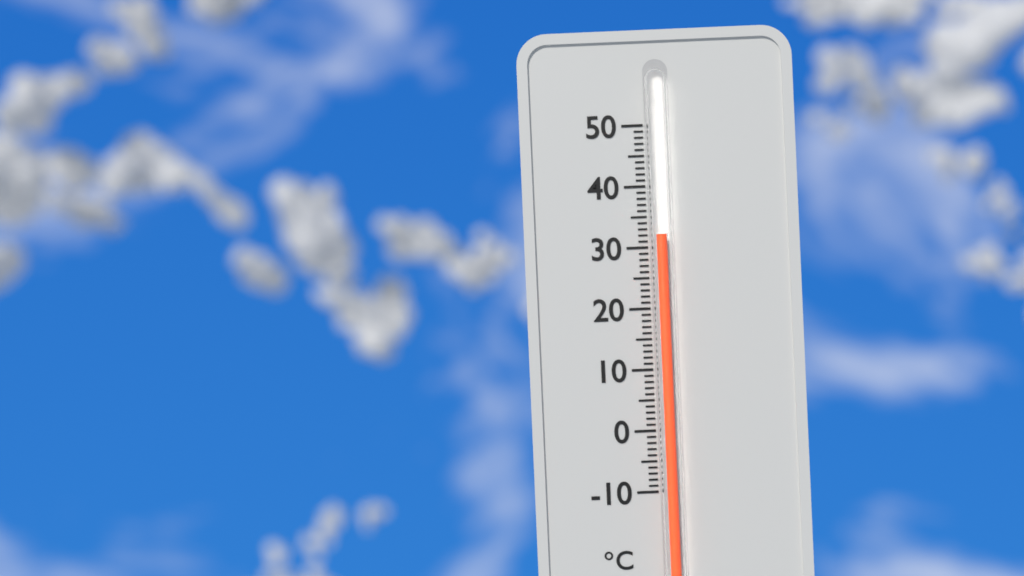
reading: 32 °C
